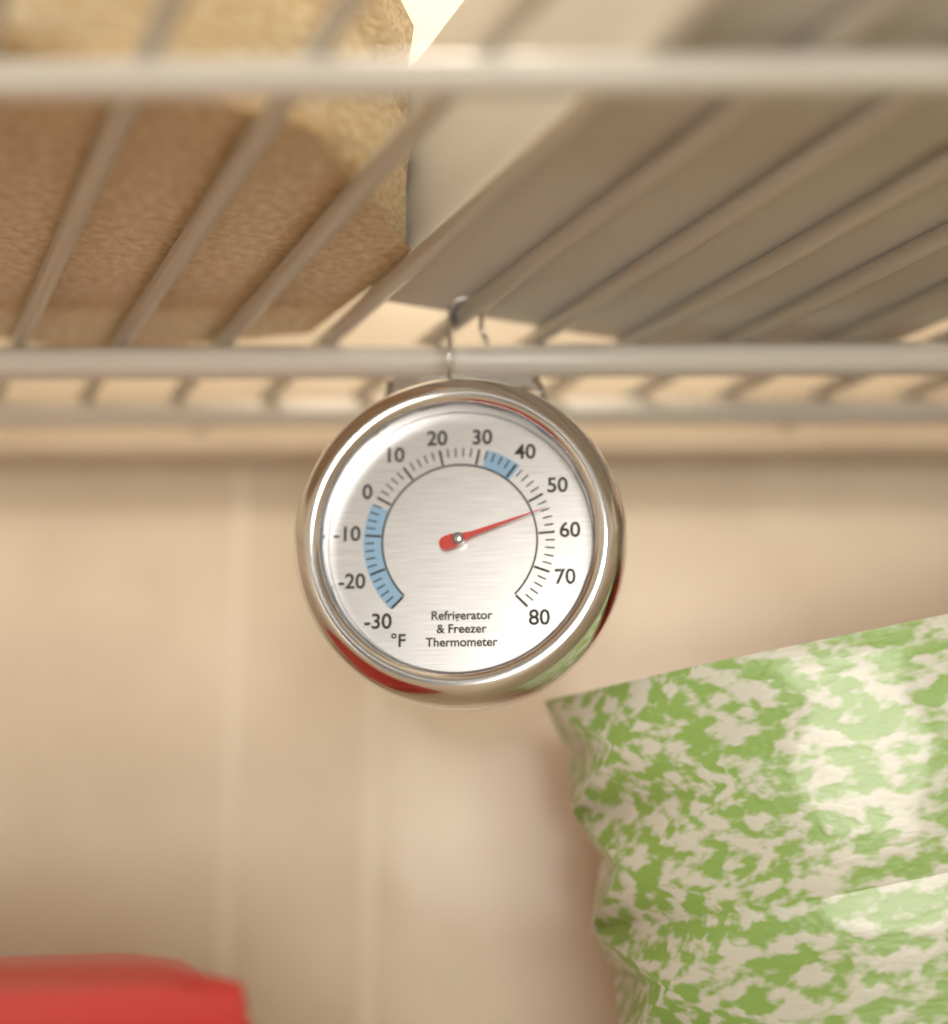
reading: 54 °F
